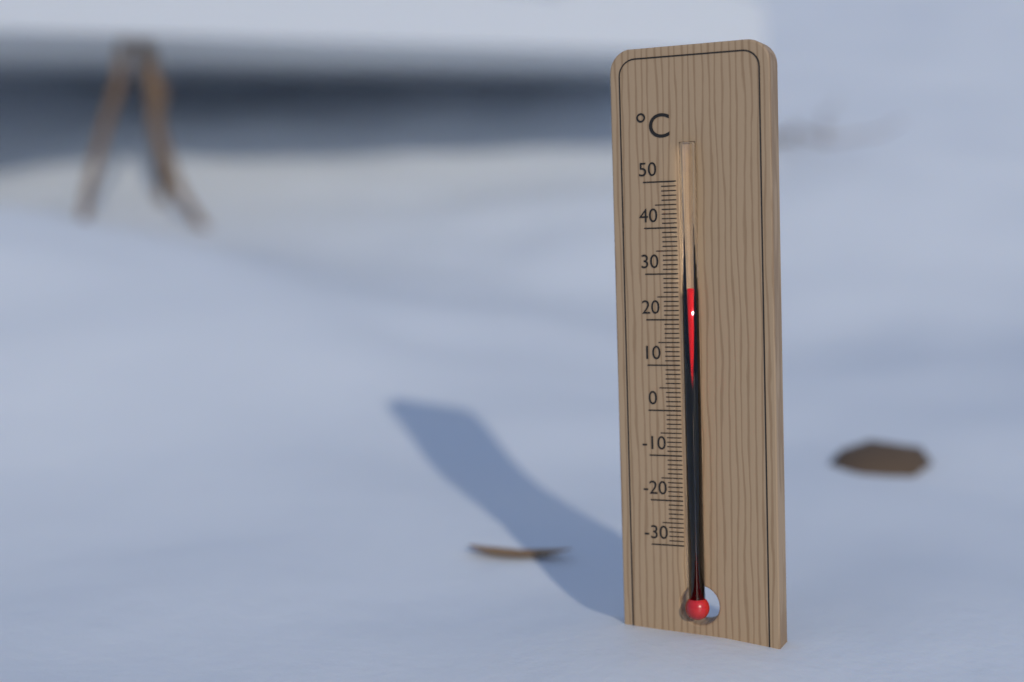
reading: 27 °C
